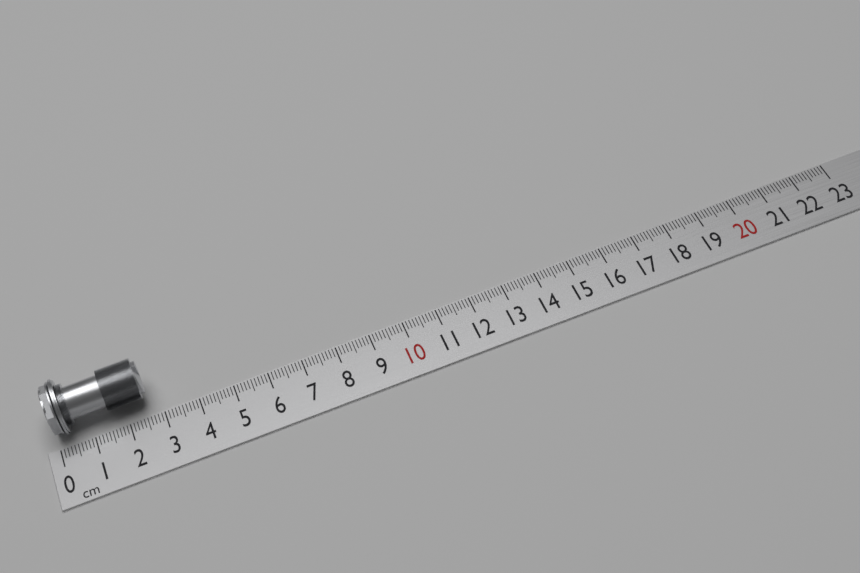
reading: 2.7 cm
